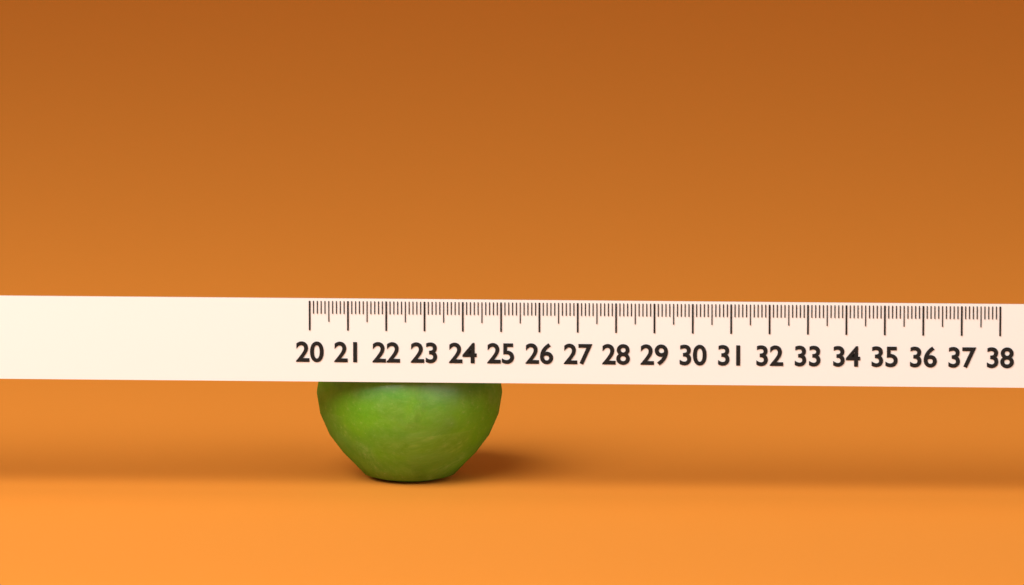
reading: 24.9 (no unit)
